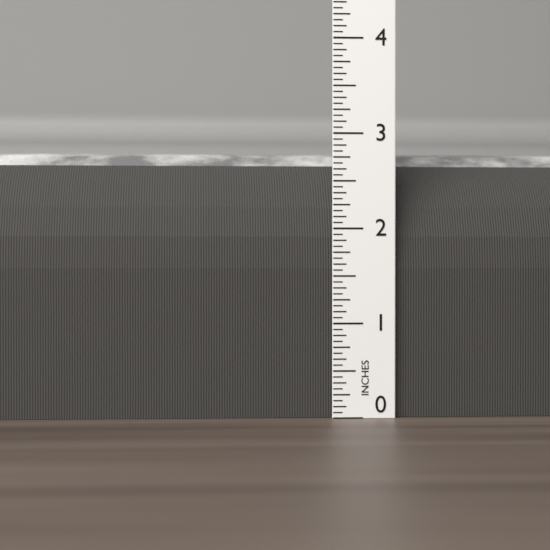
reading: 2.8750 in
